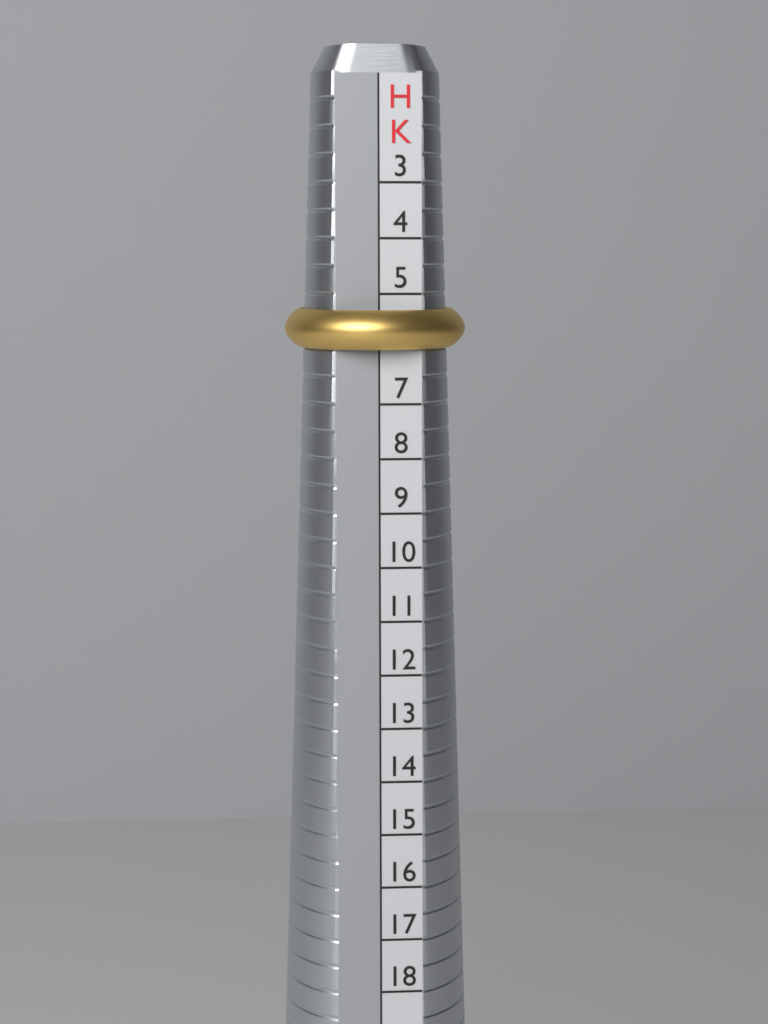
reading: 6 HK
